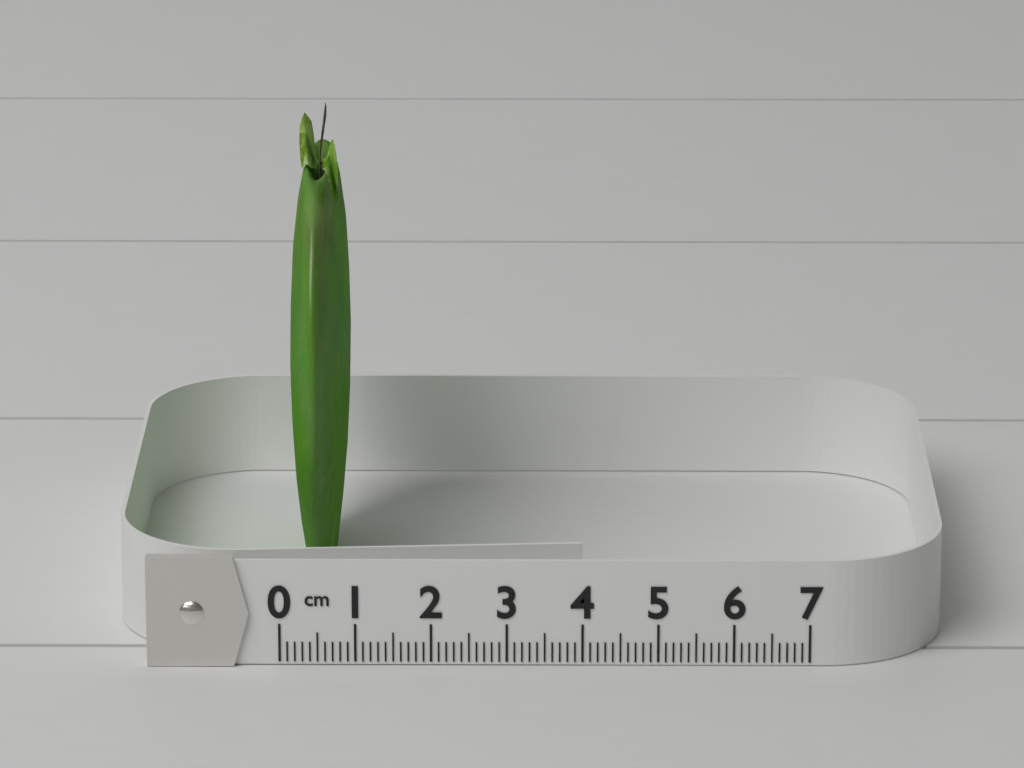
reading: 0.8 cm
